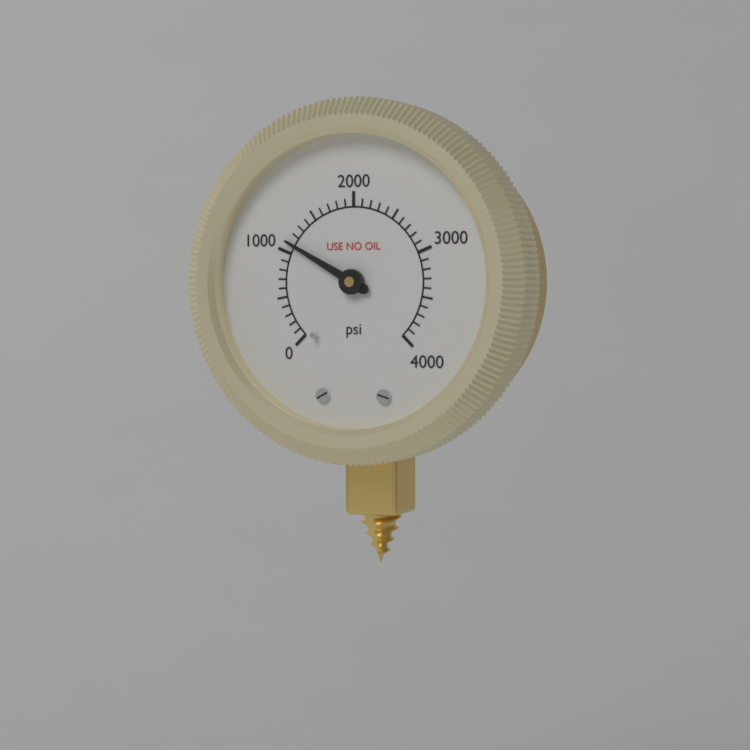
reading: 1100 psi
